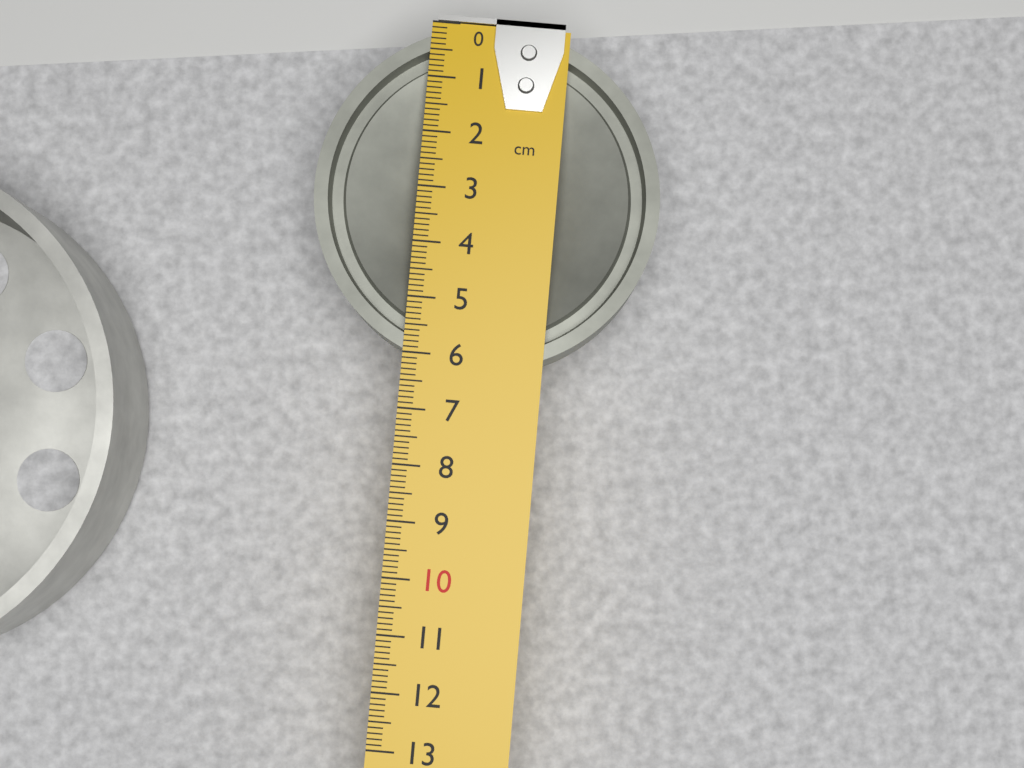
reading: 6.2 cm
